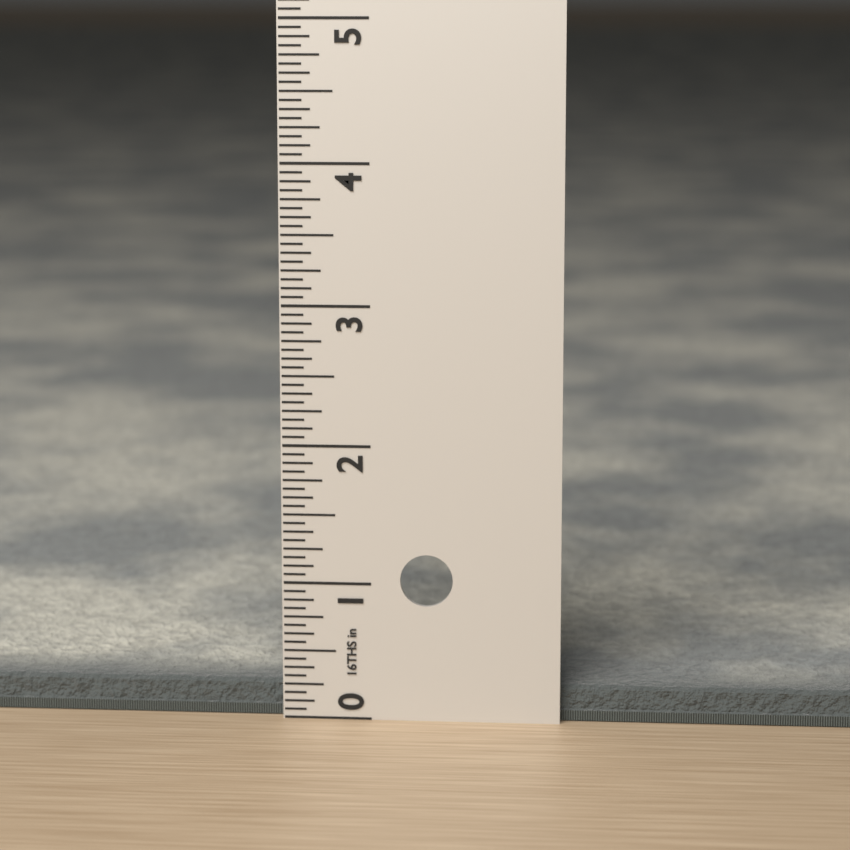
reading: 0.2500 in
